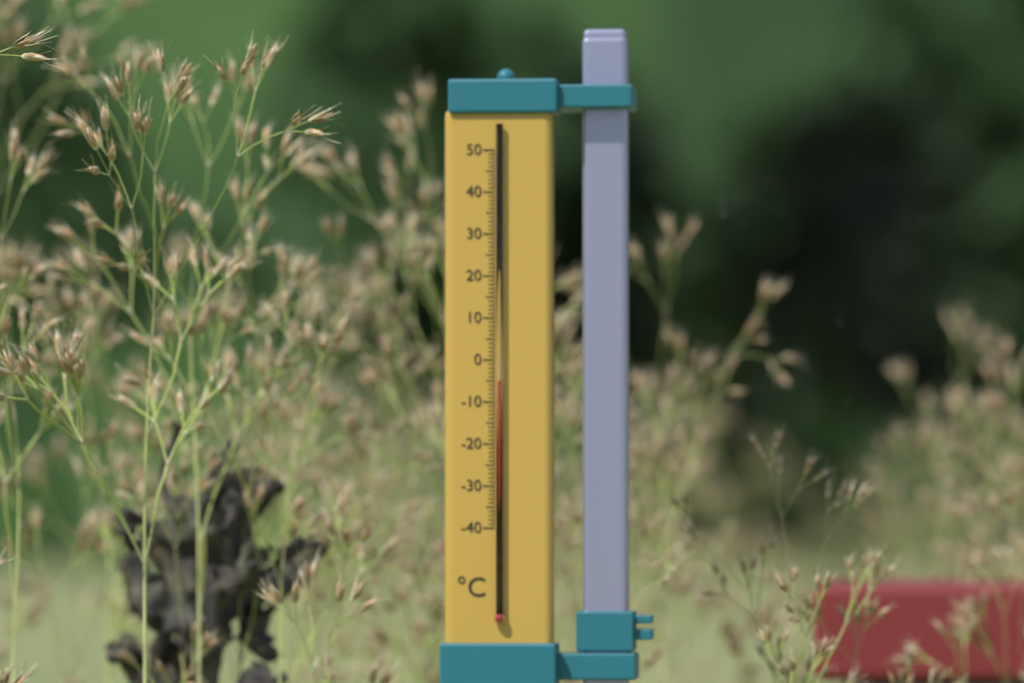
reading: -5 °C
